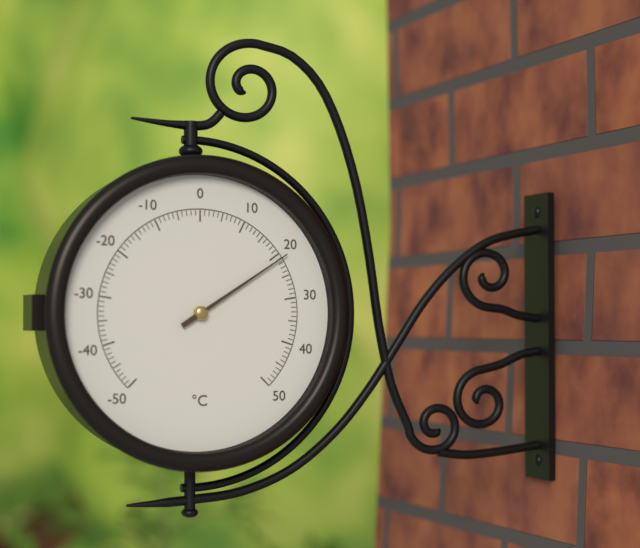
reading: 21 °C
